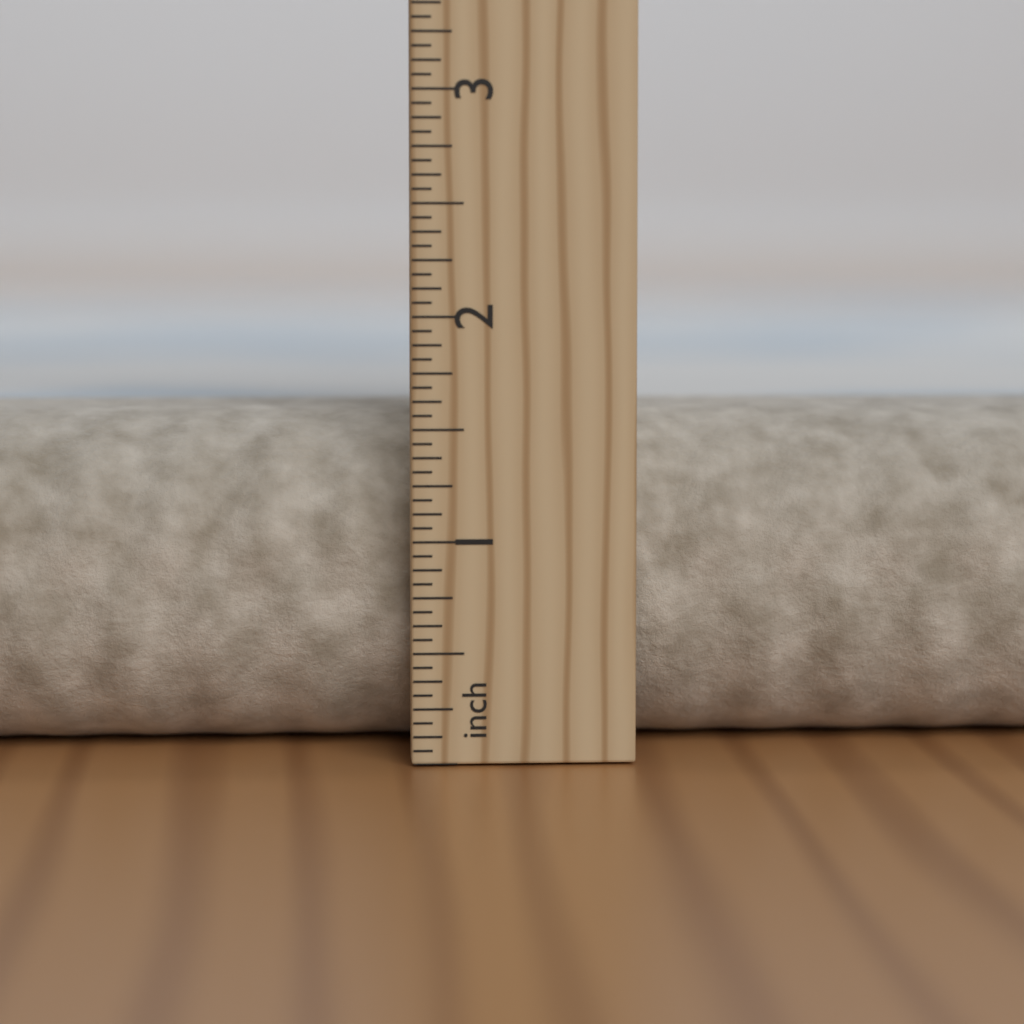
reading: 1.5625 in
